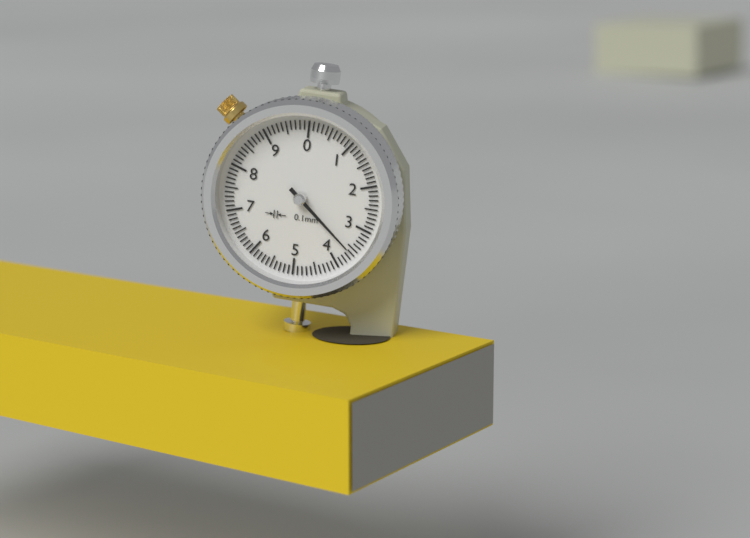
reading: 3.6 mm
